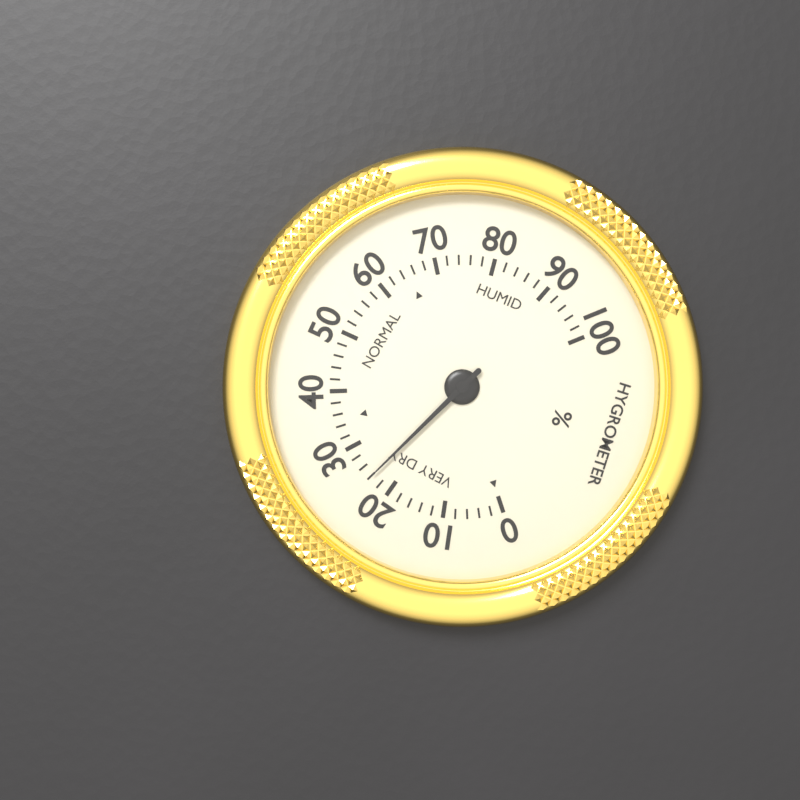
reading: 24 %
